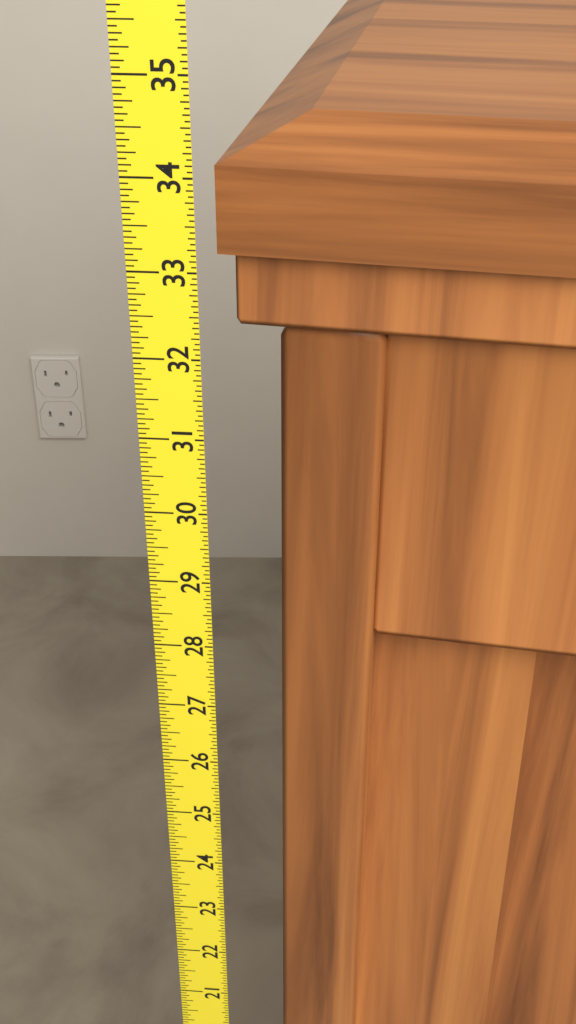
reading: 34.4375 (no unit)
